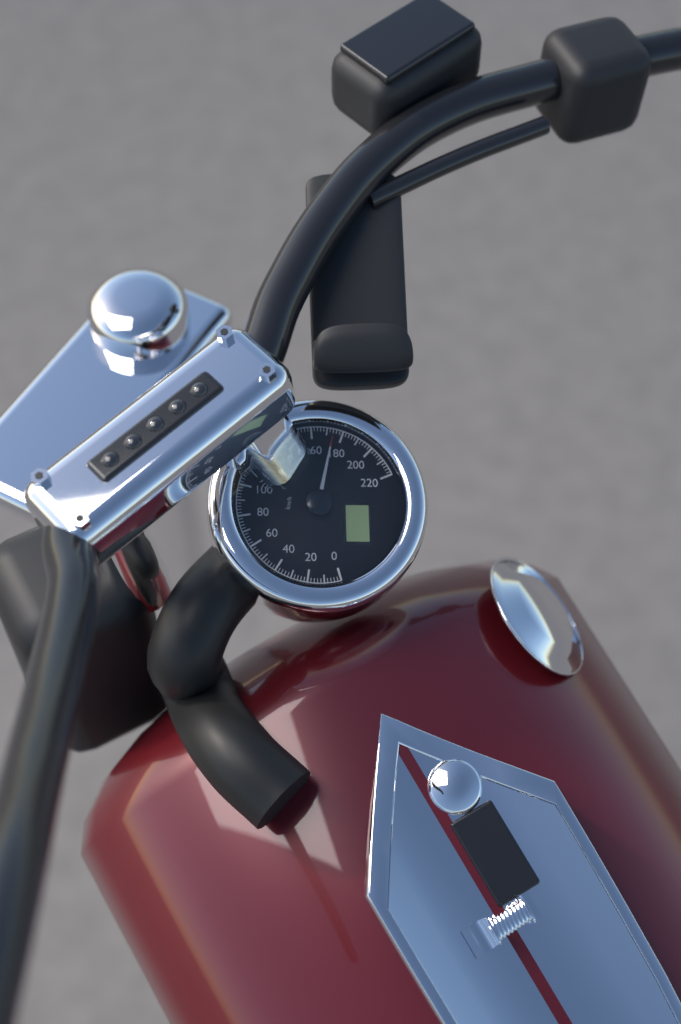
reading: 174 km/h
